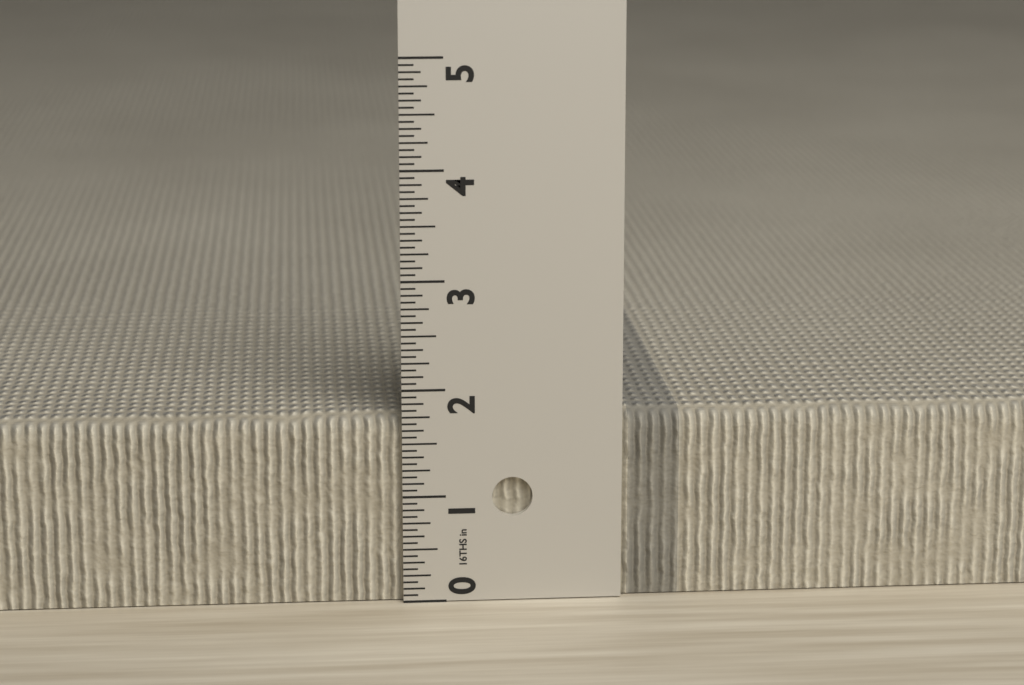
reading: 1.7500 in
